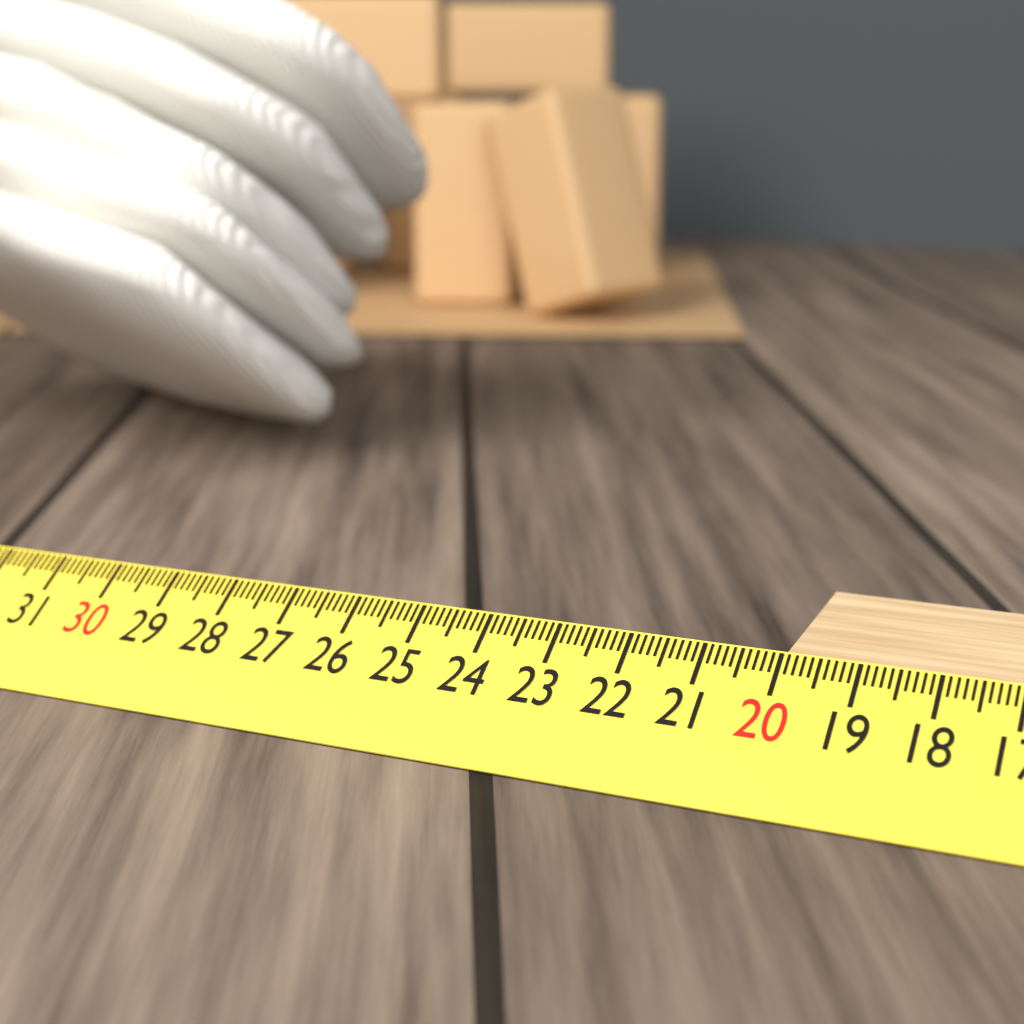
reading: 20.0 cm
